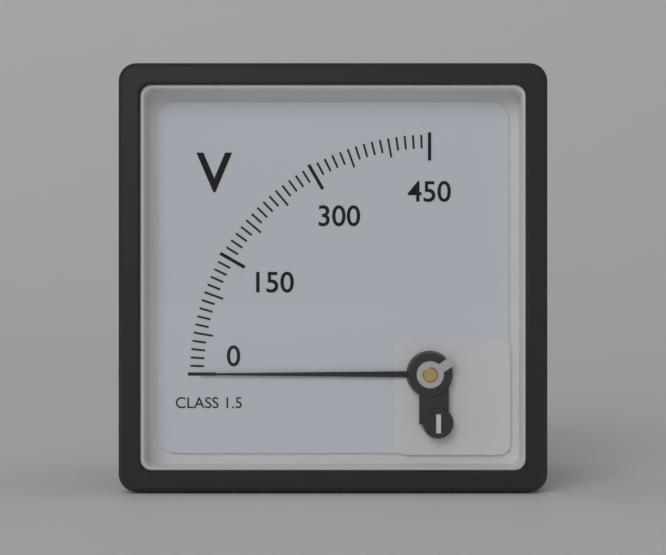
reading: 0 V
